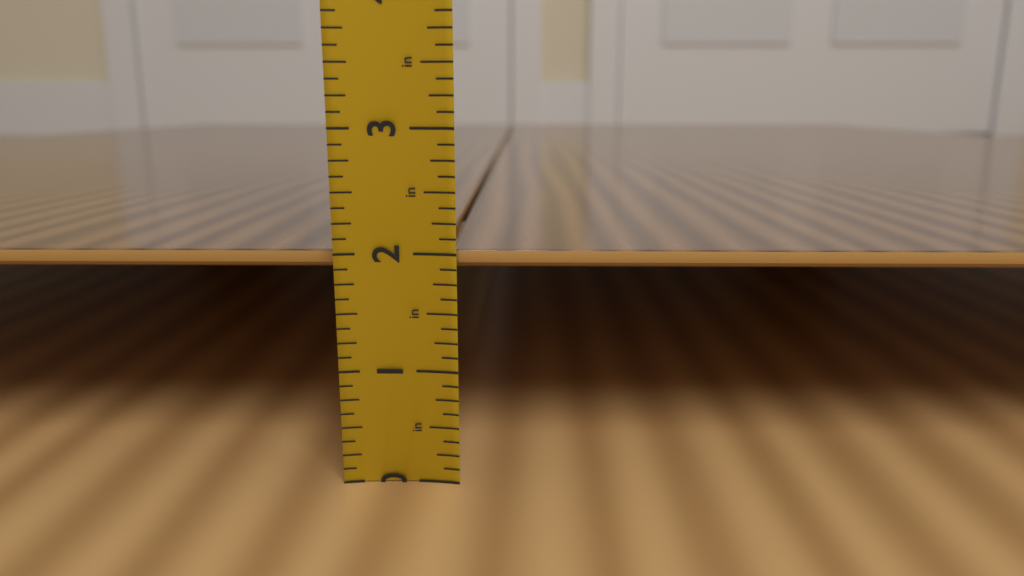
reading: 2.000 in
